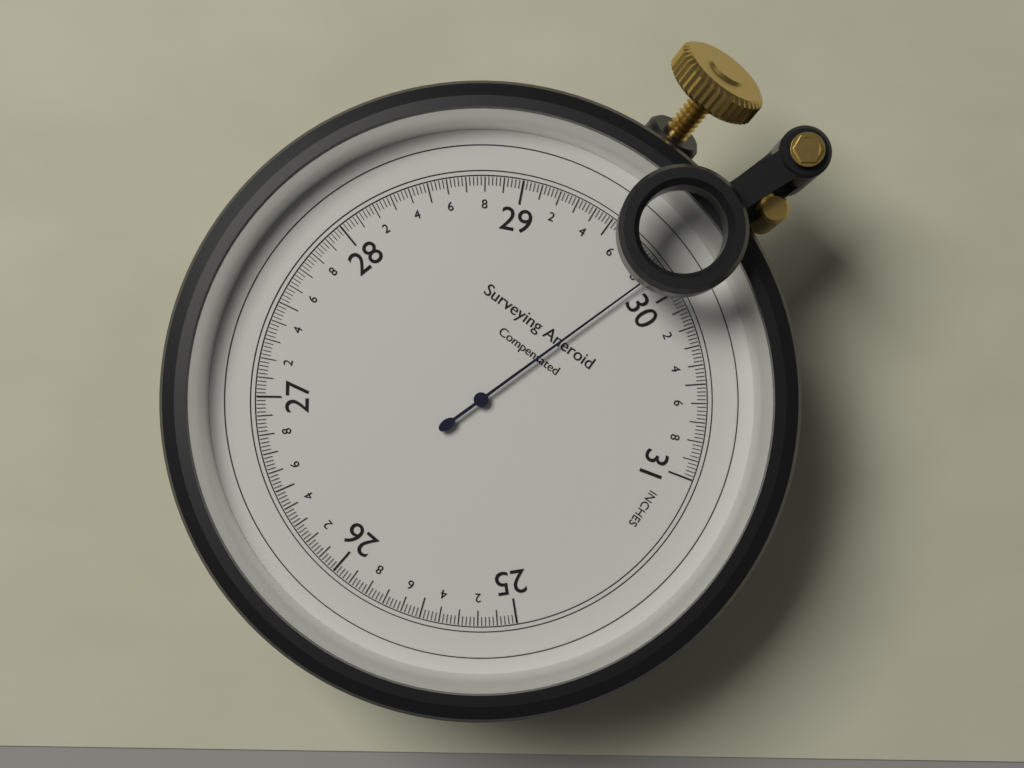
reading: 29.86 inches
